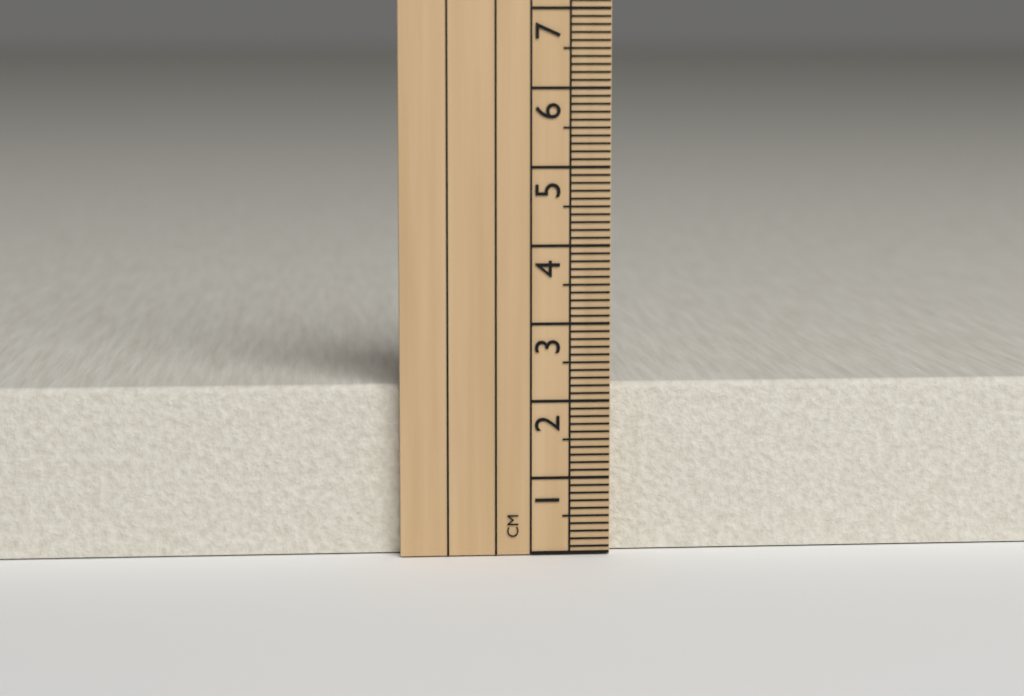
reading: 2.2 cm
